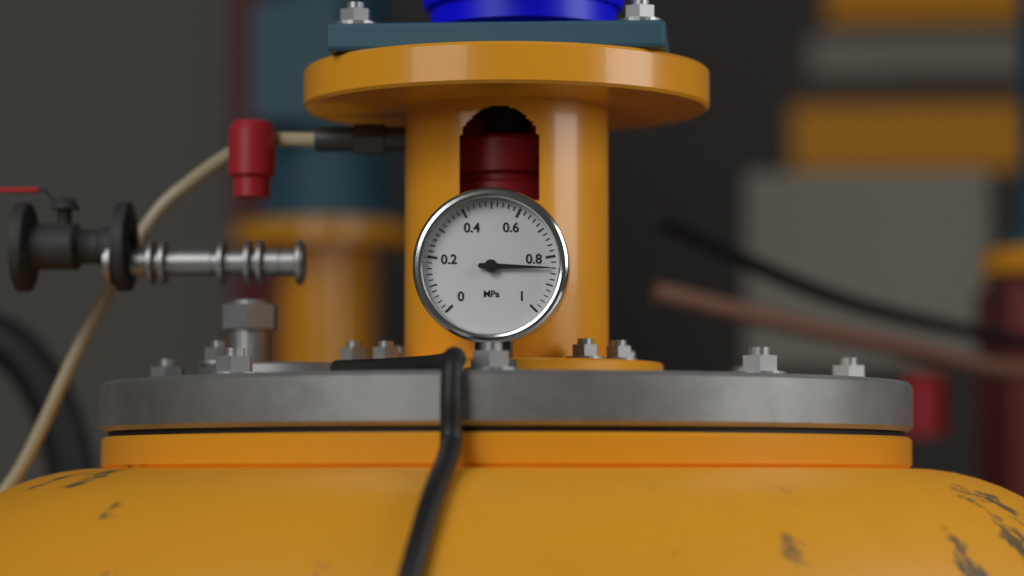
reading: 0.84 MPa
